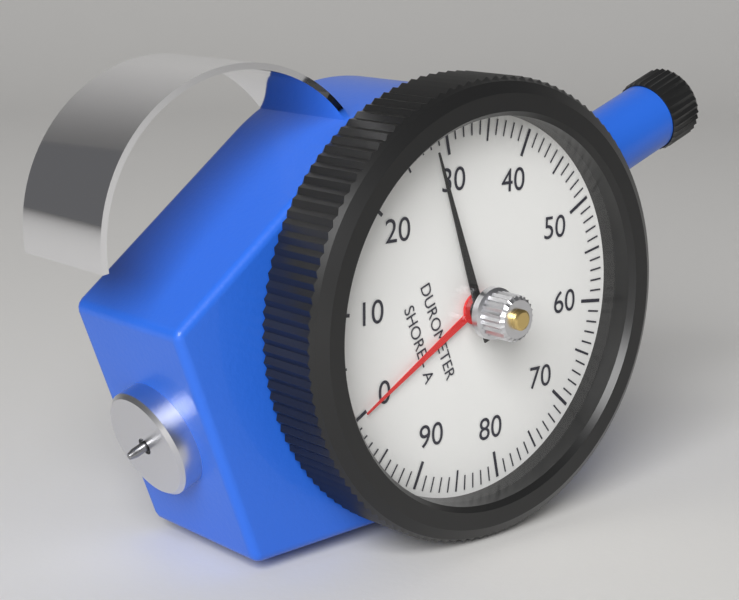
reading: 28 Shore A
